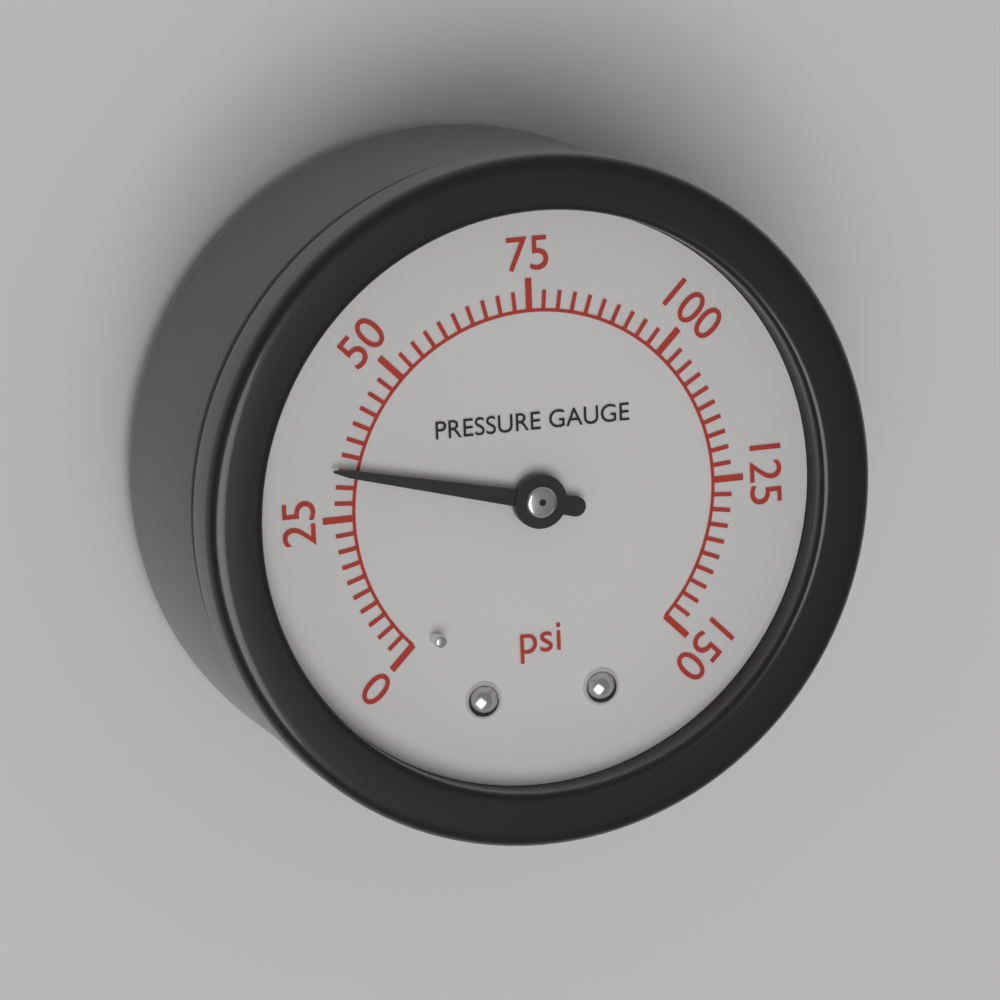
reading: 32.5 psi
